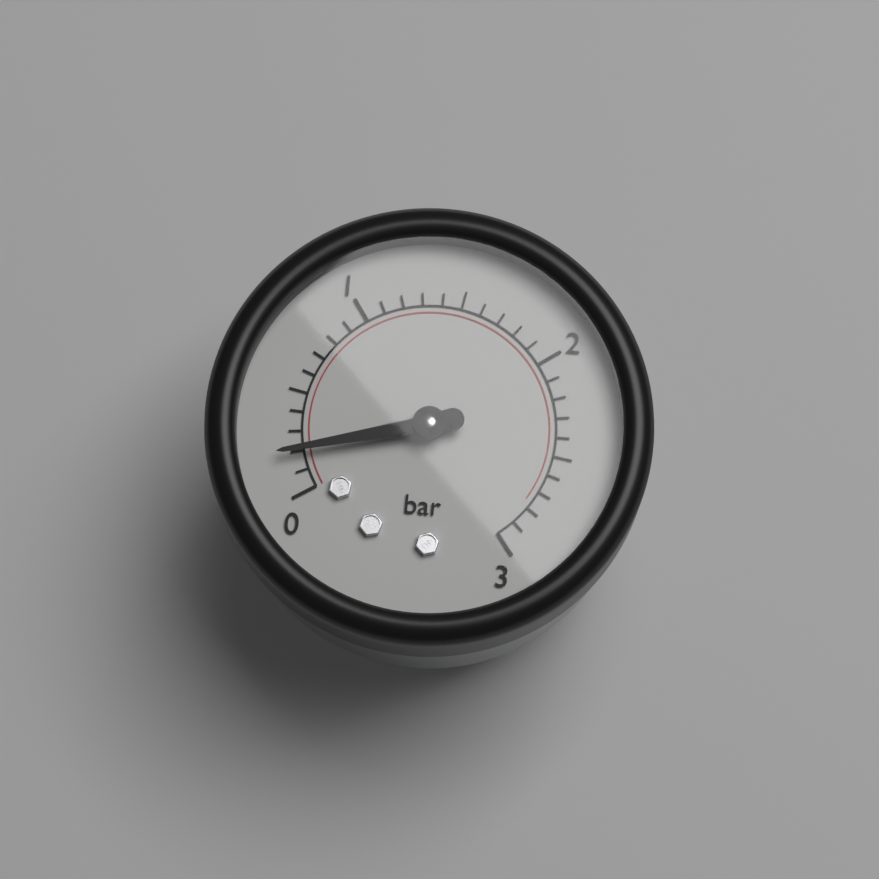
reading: 0.2 bar
